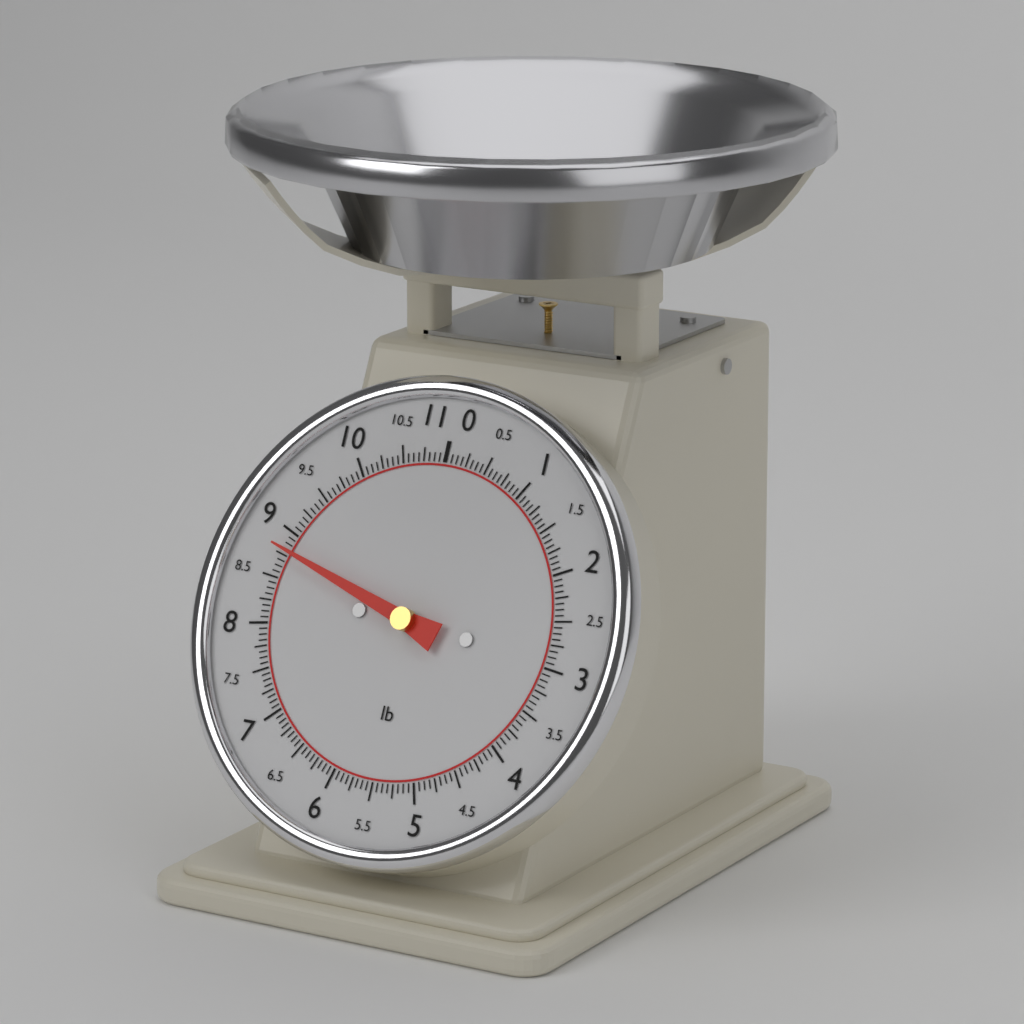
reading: 8.8125 lb
